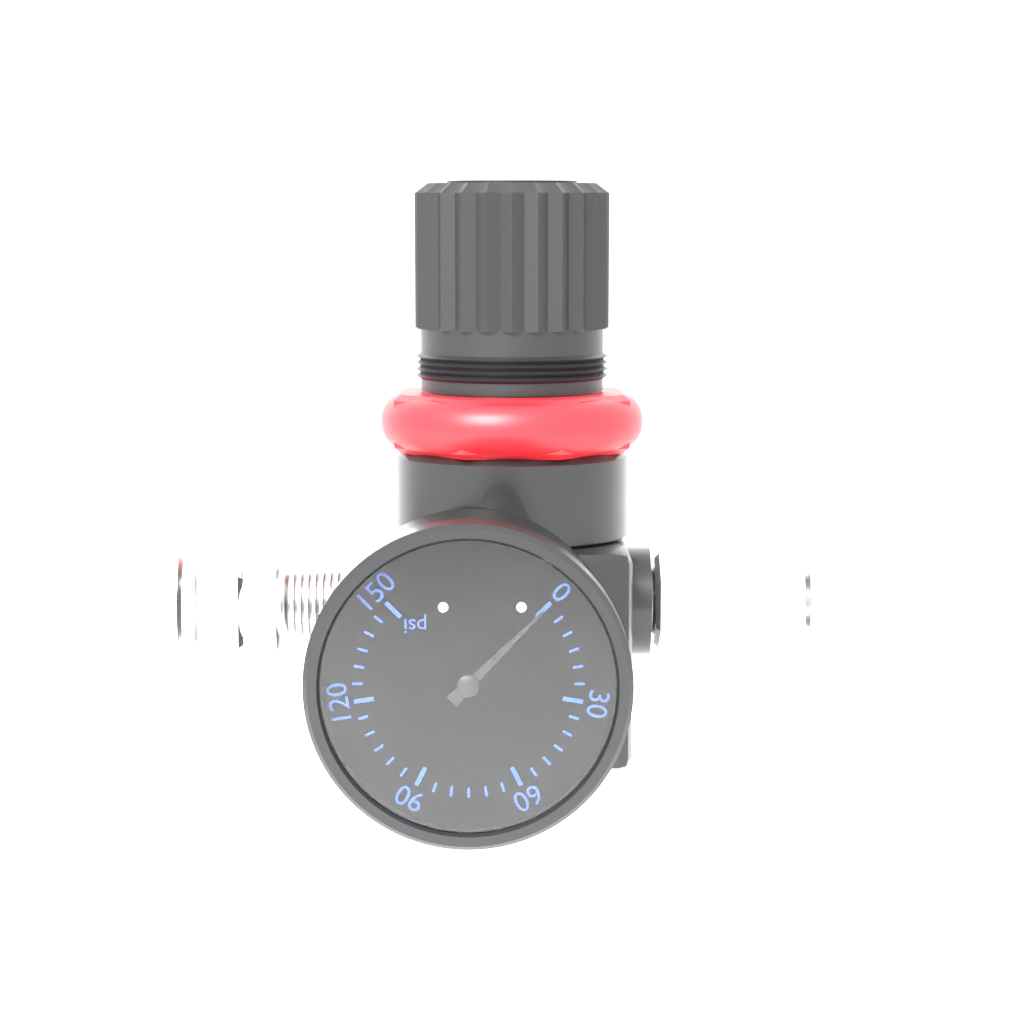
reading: 0 psi
